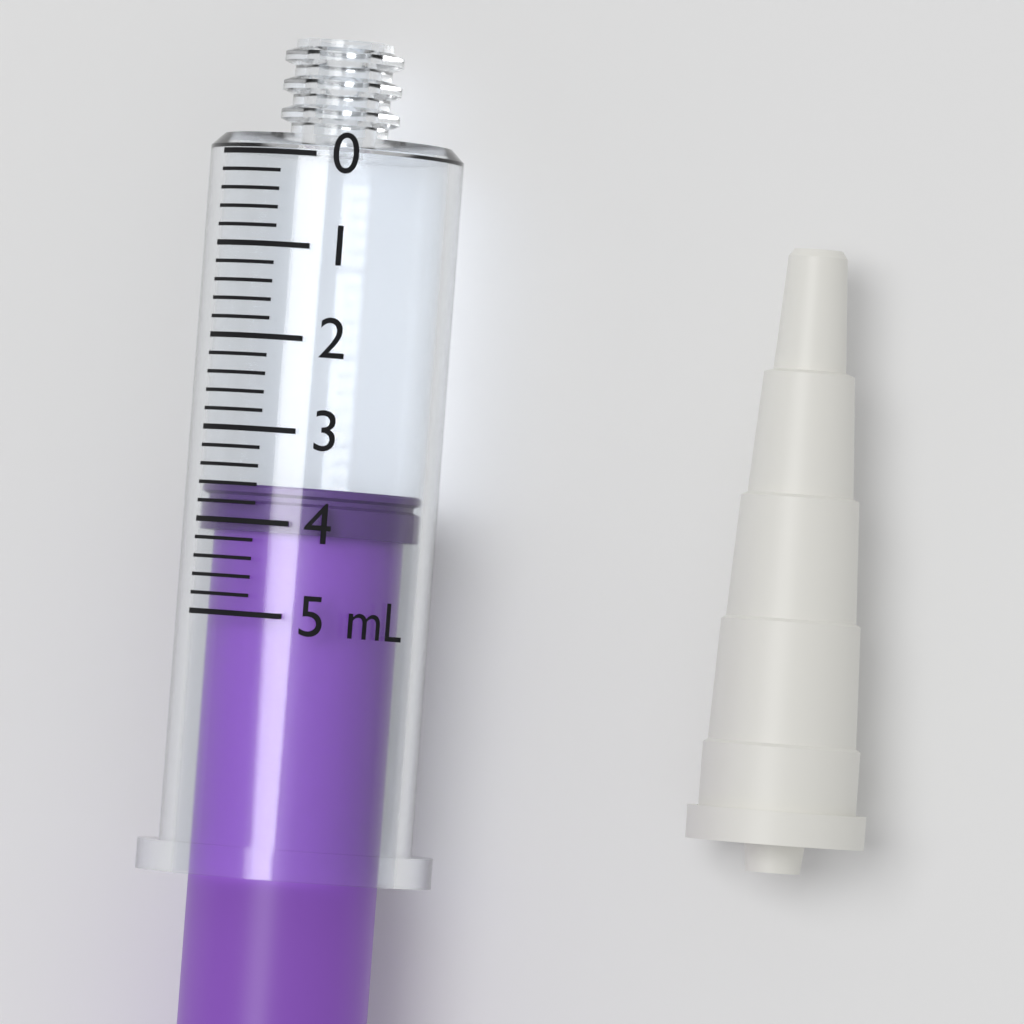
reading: 3.6 mL
